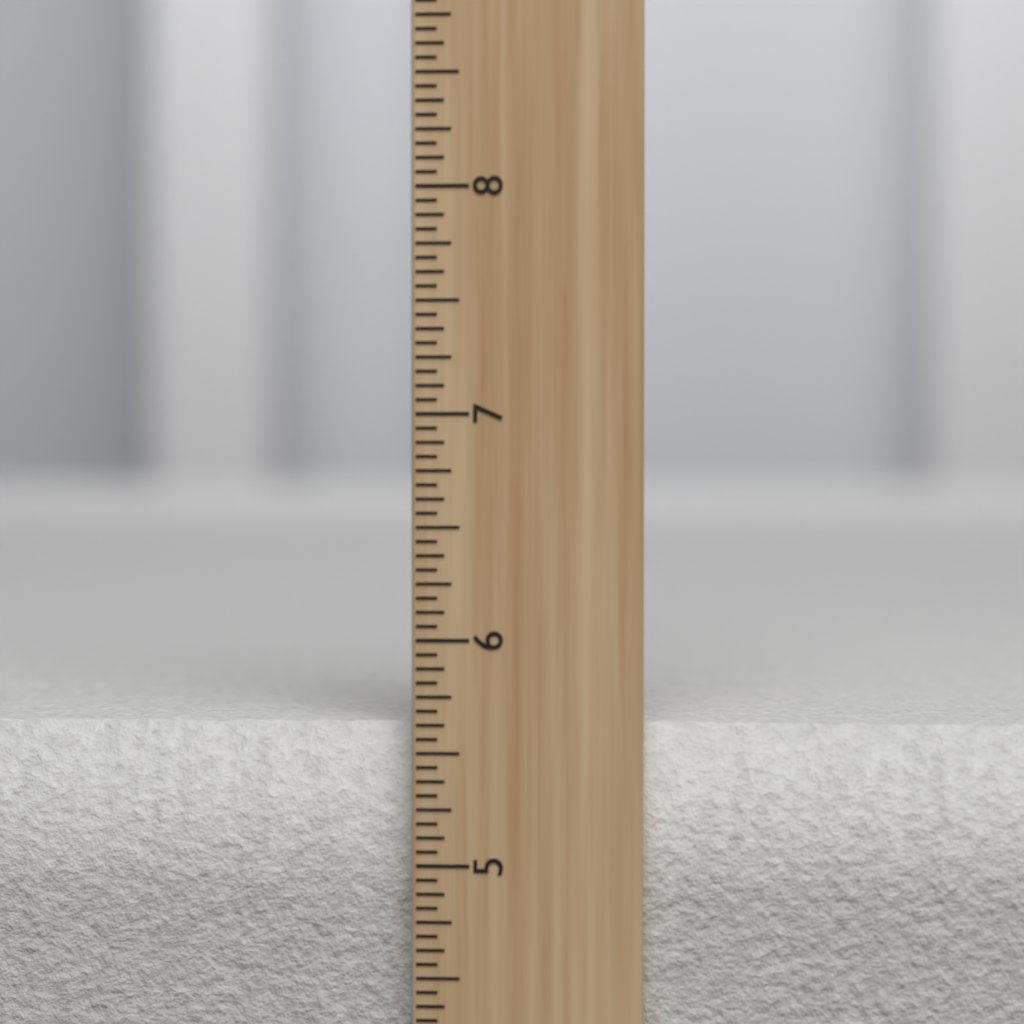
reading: 5.6250 inch
